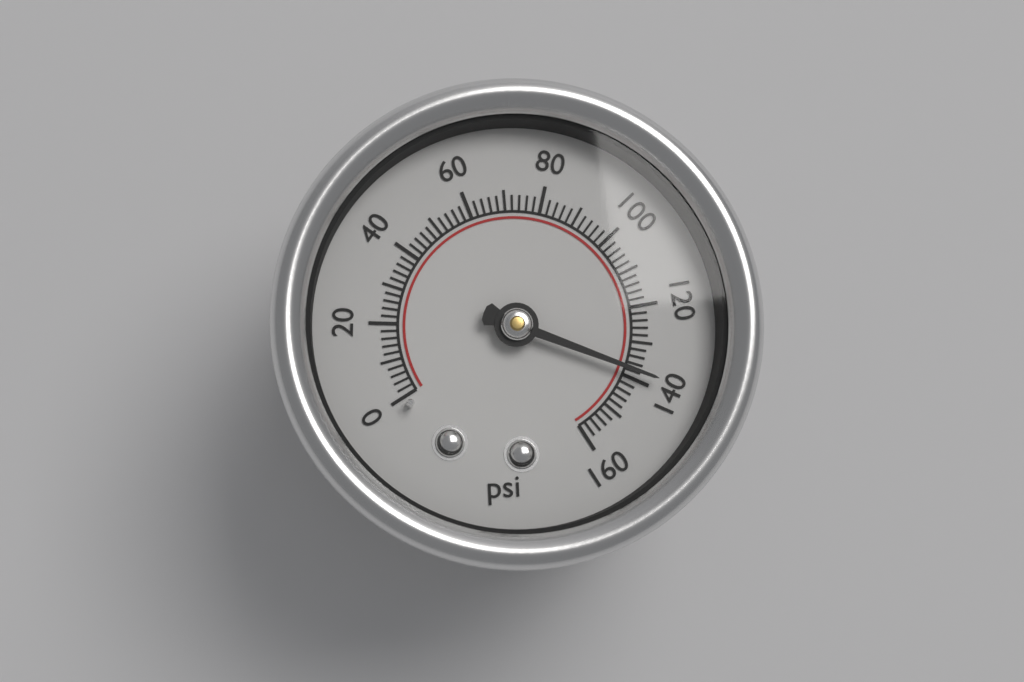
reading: 138 psi
